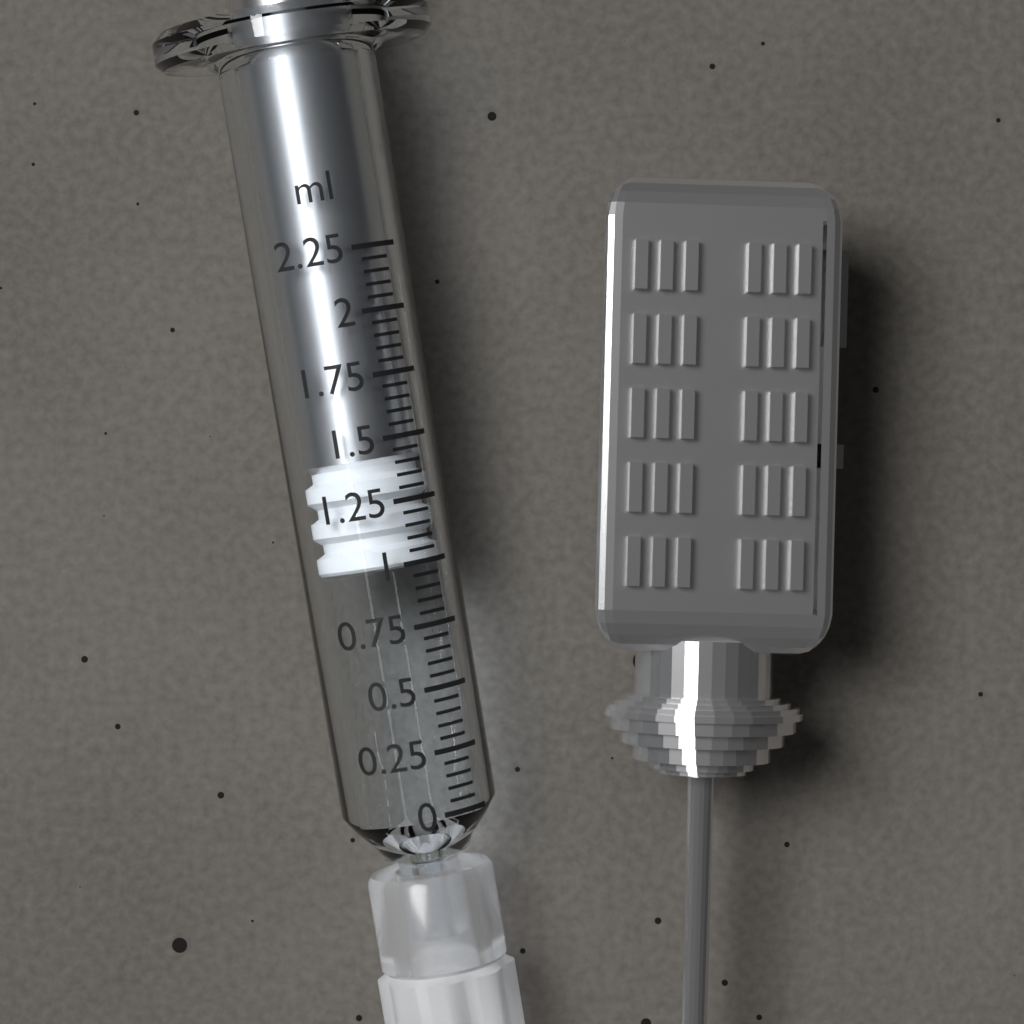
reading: 1.00 ml
